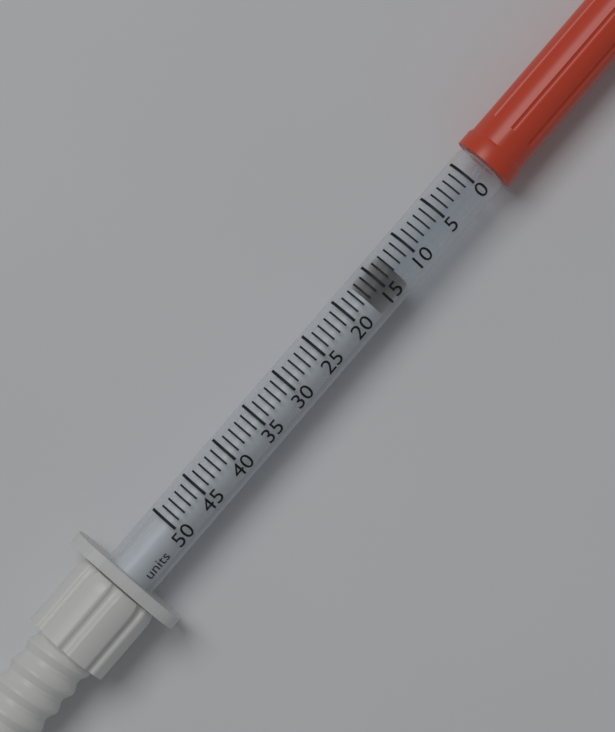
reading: 13 units
